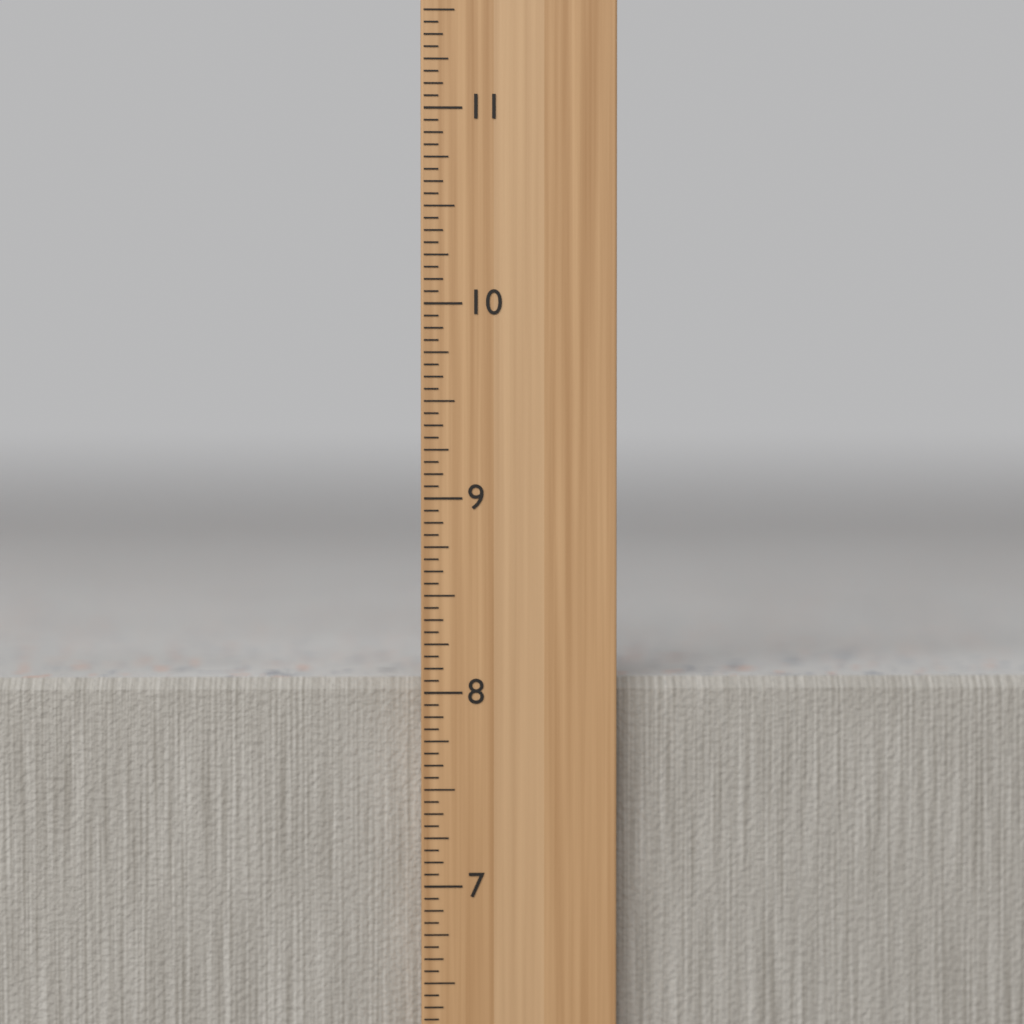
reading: 8.0625 in
